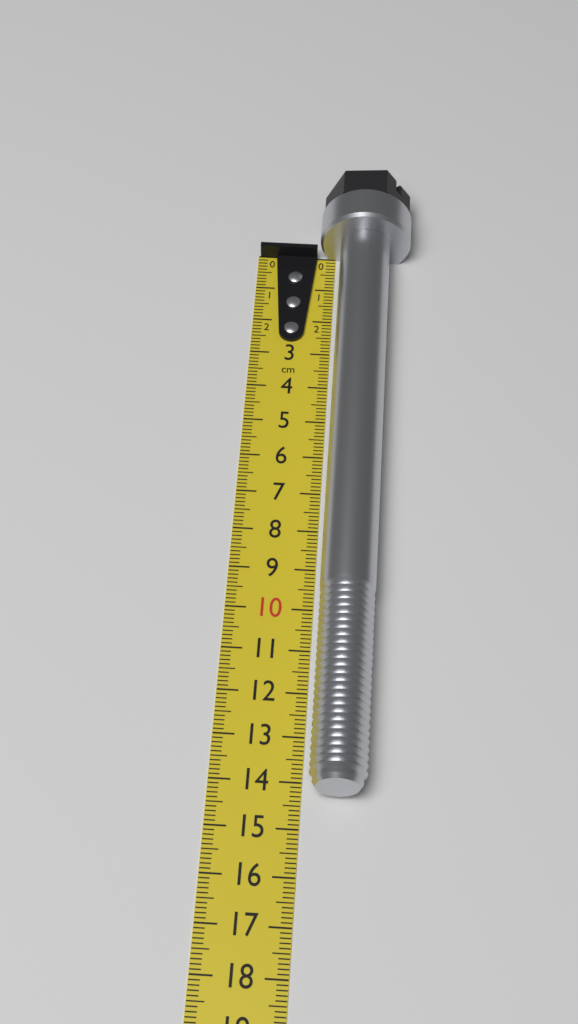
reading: 14.3 cm
